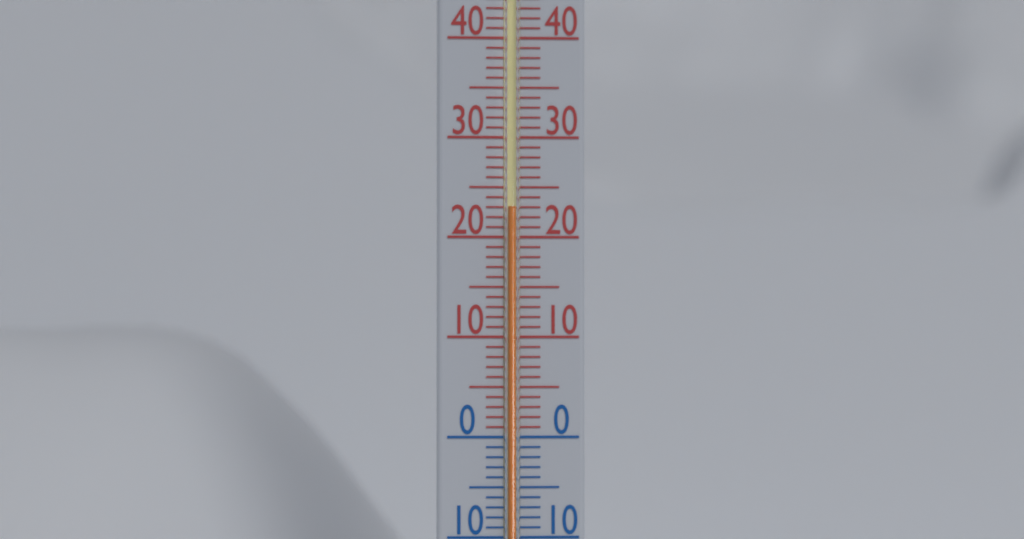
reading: 23 °C
